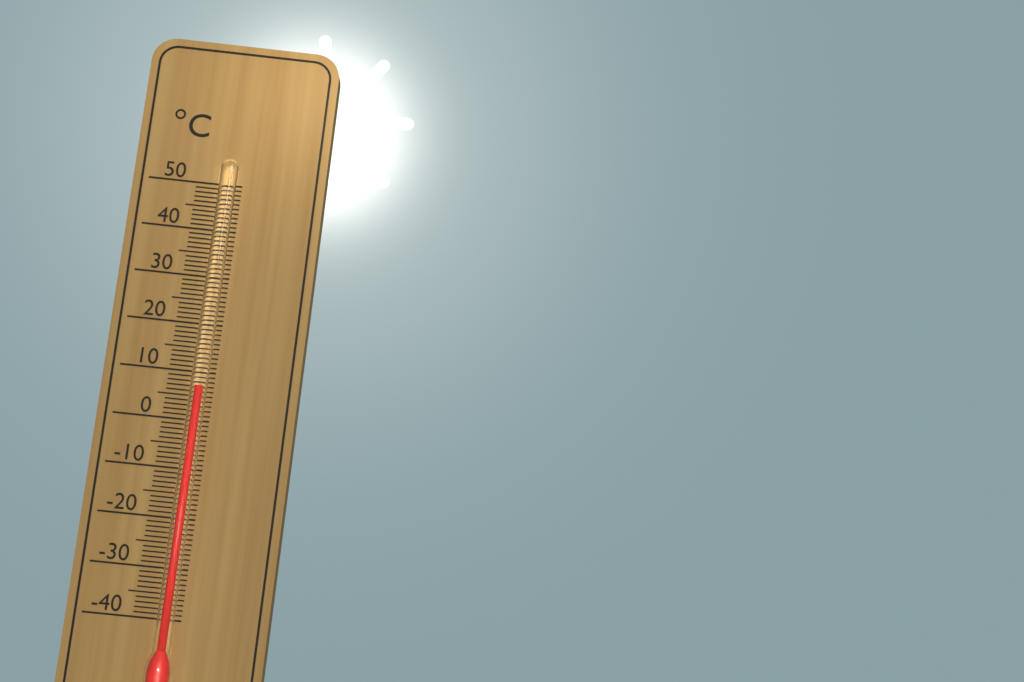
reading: 7 °C
